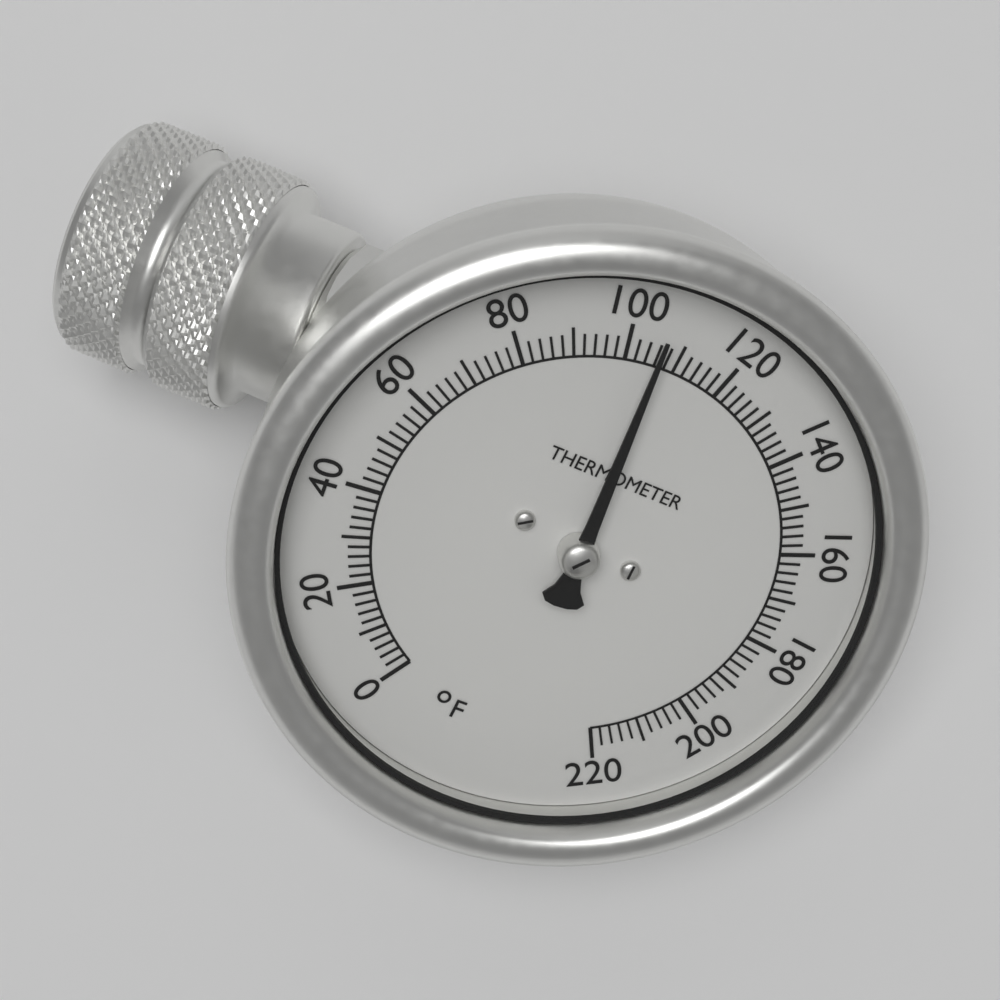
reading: 106 °F
